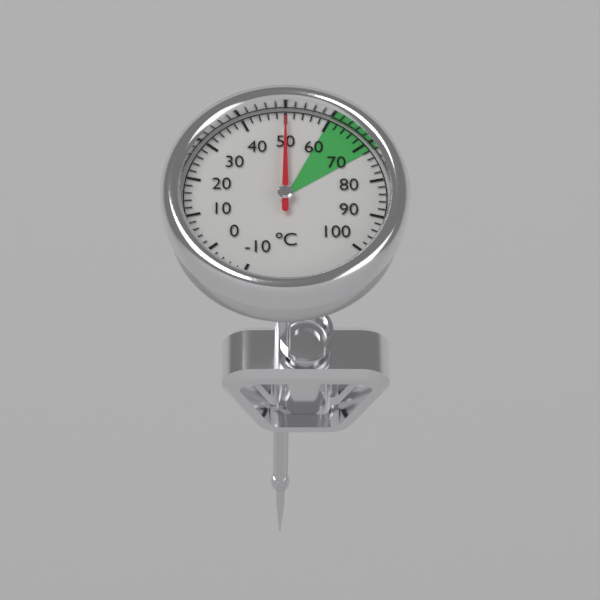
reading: 50 °C
